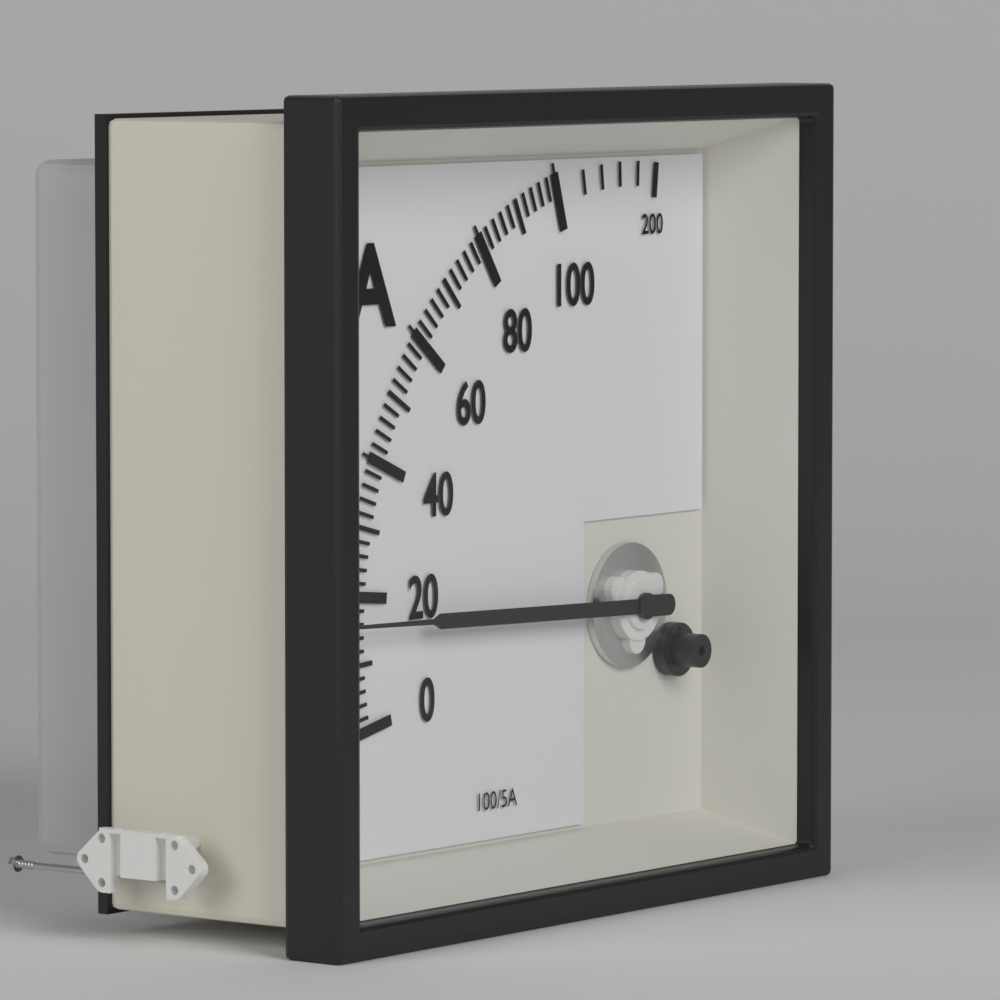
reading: 16 A
